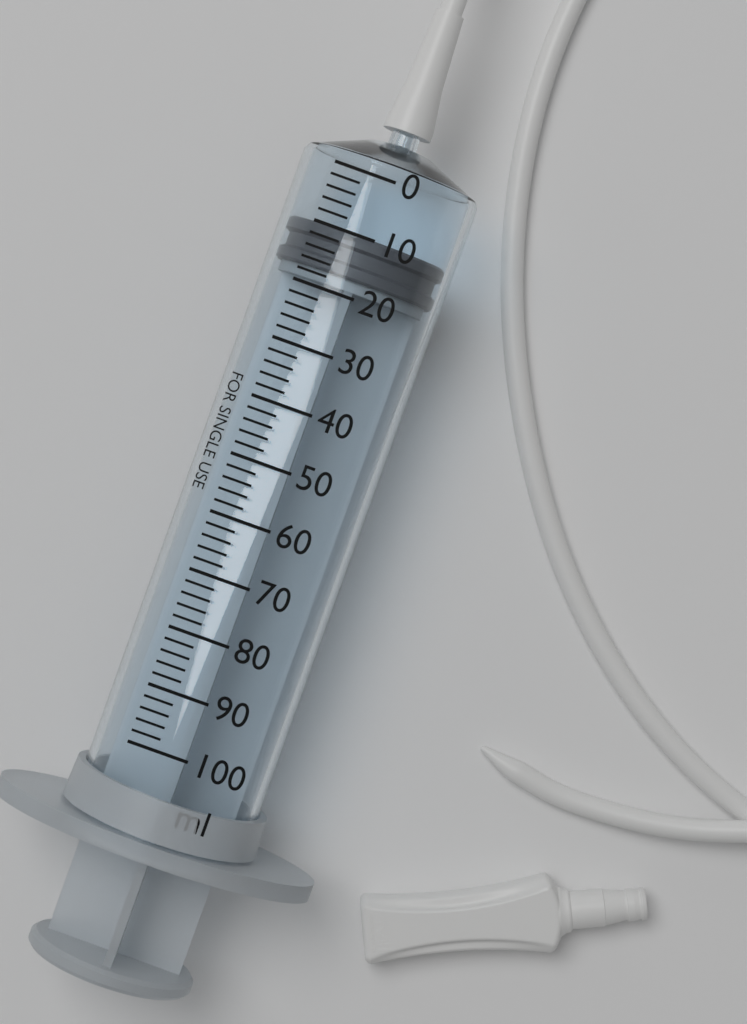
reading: 10 ml
